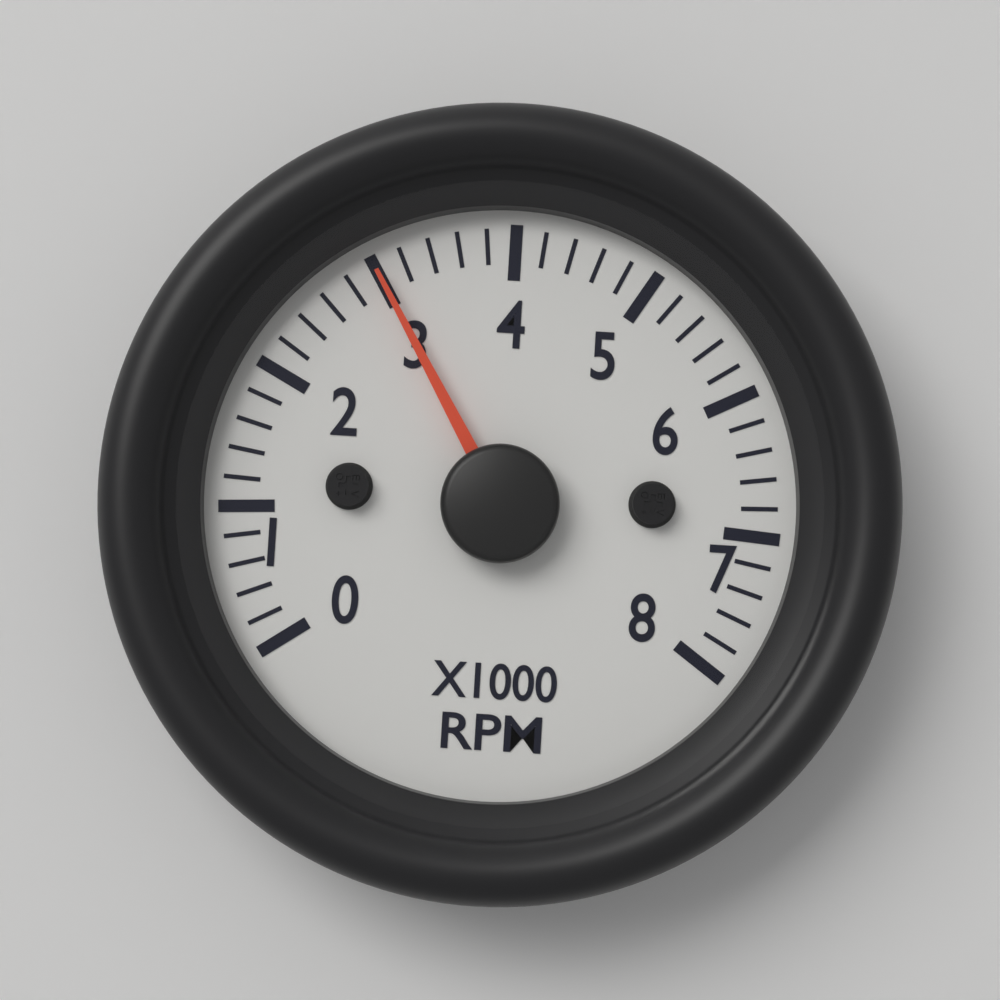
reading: 3000 RPM
